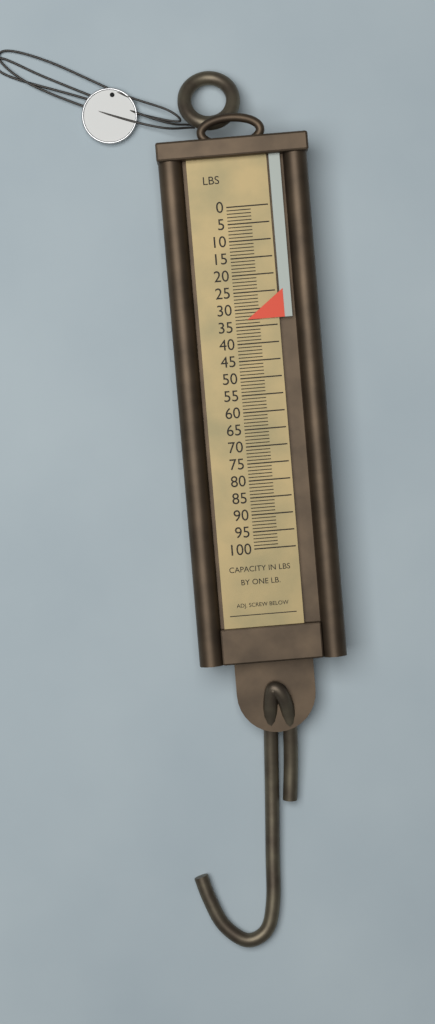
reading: 33 lb
